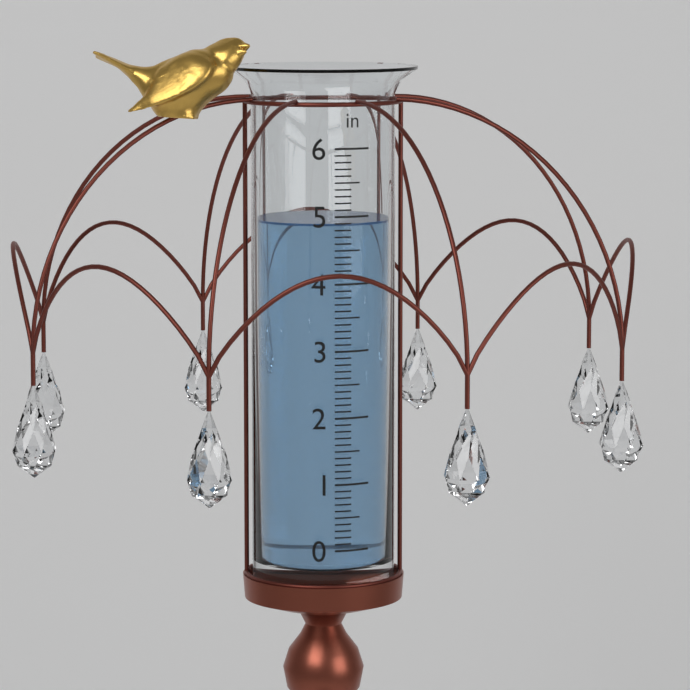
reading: 4.9 in
